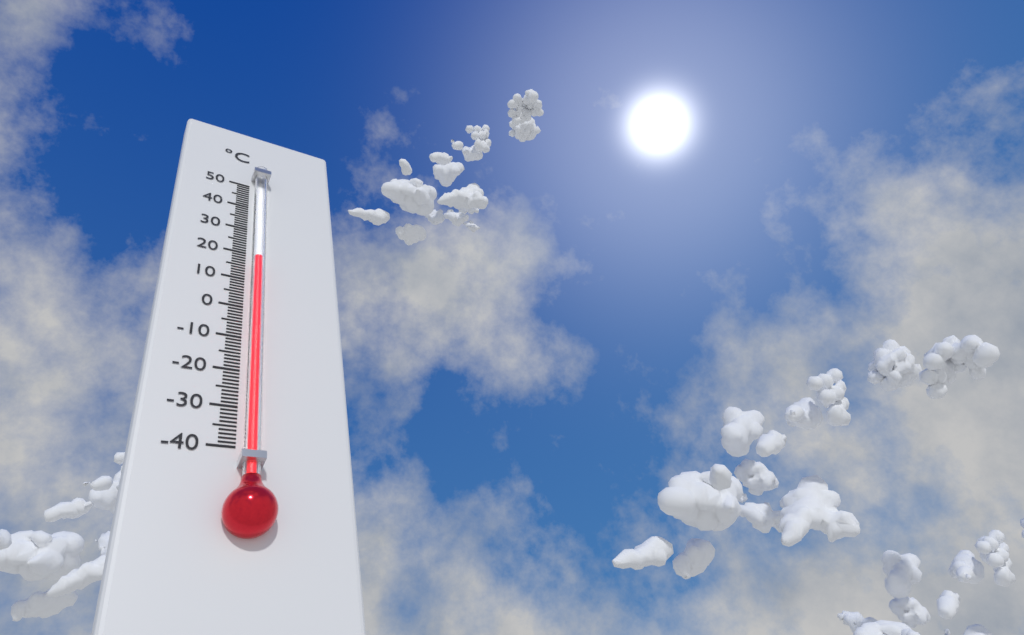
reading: 17 °C
